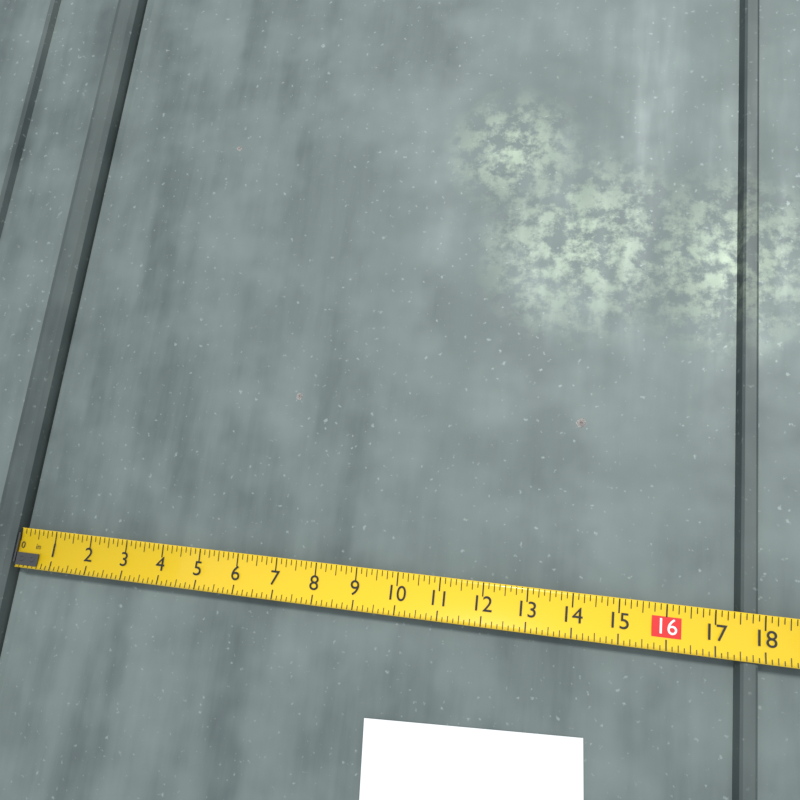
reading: 17.875 in
